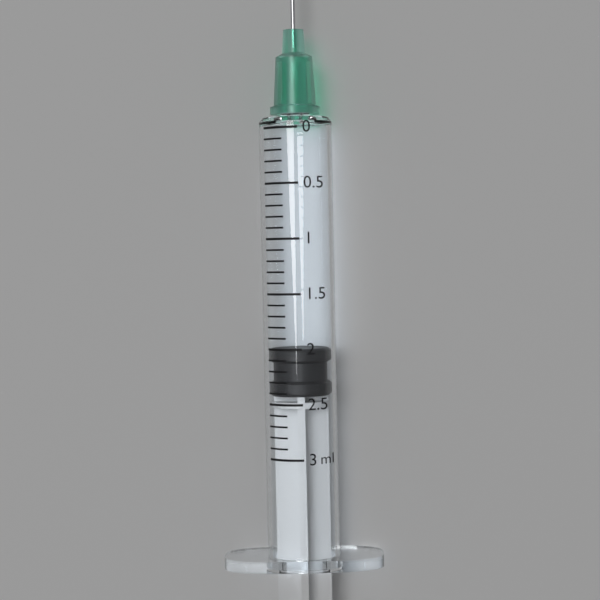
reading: 2.0 ml
